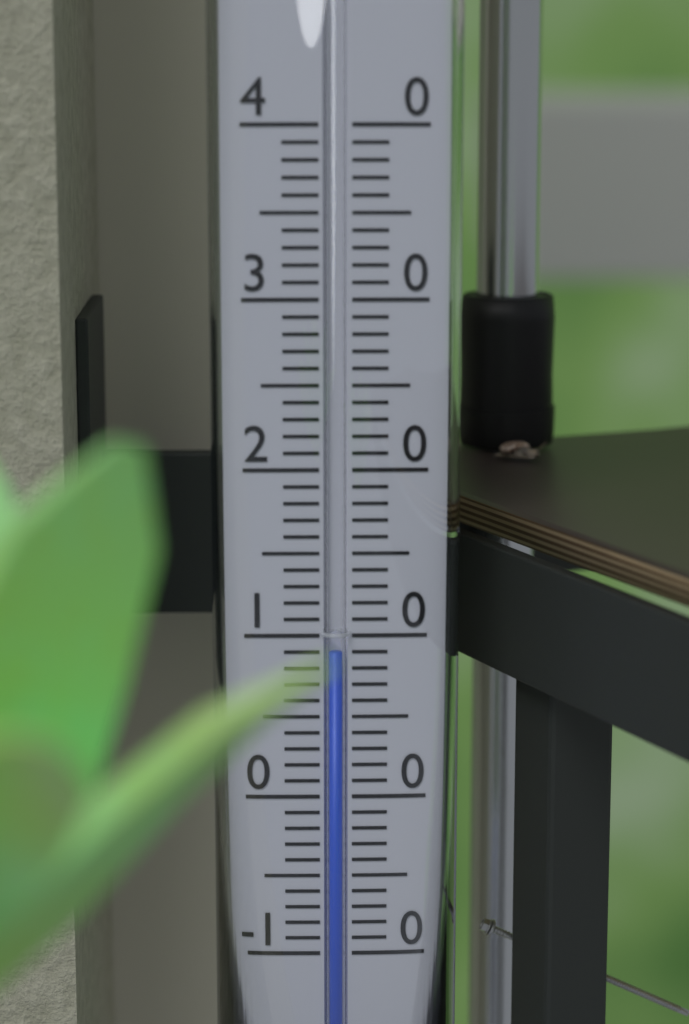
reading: 9 (no unit)
